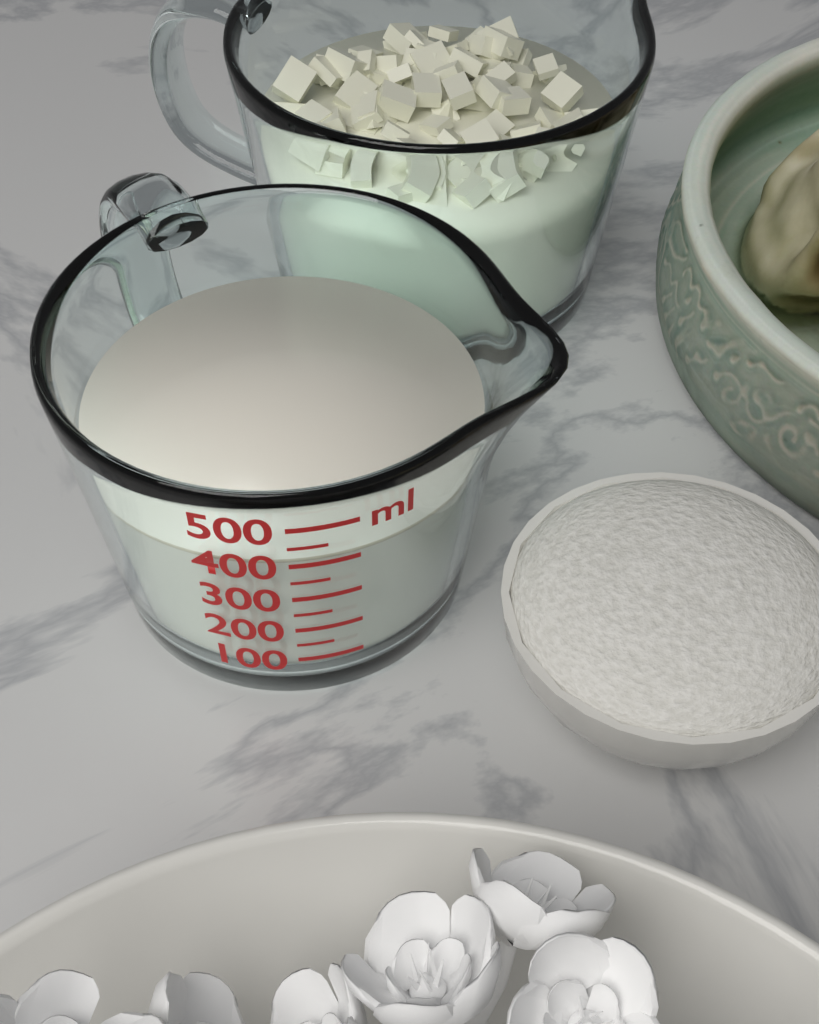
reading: 400 ml
